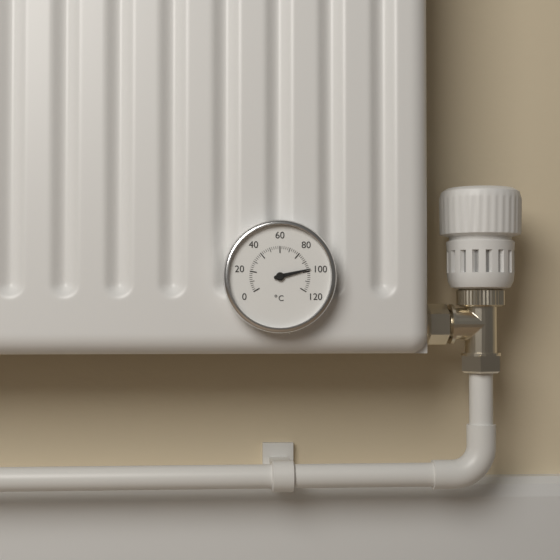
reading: 98 °C
